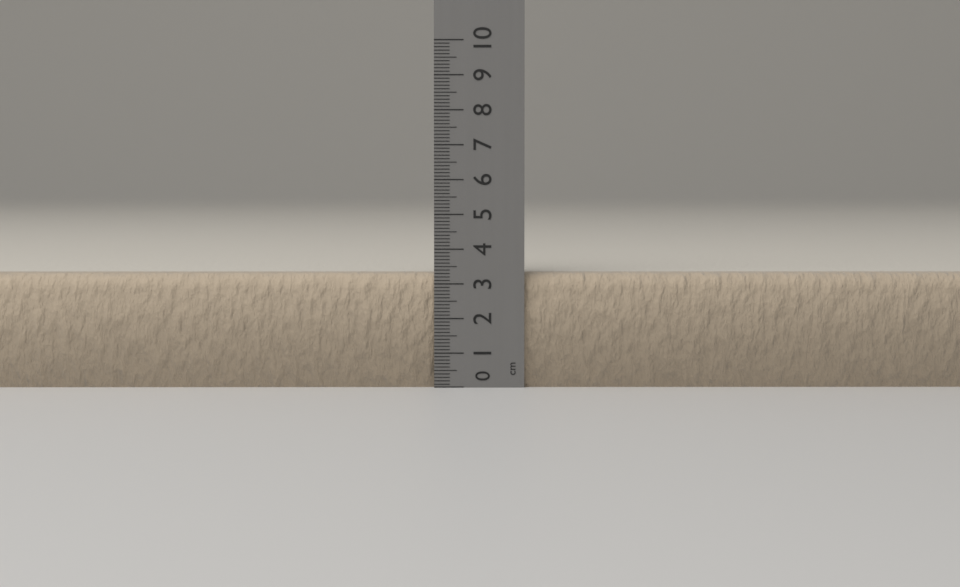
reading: 3.3 cm
